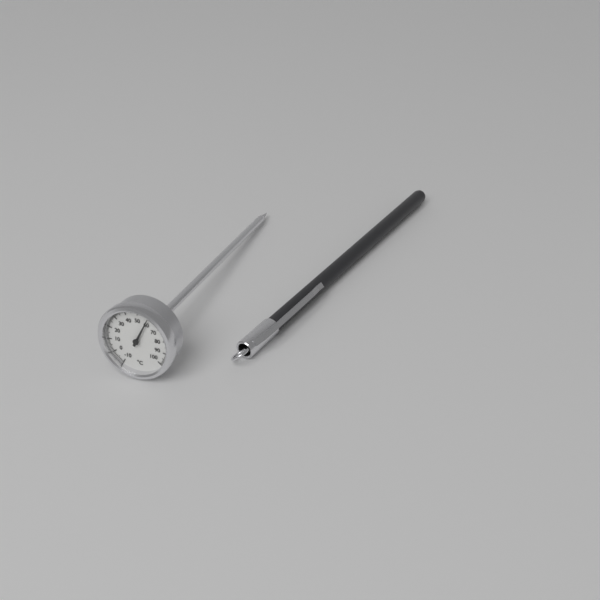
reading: 59 °C
